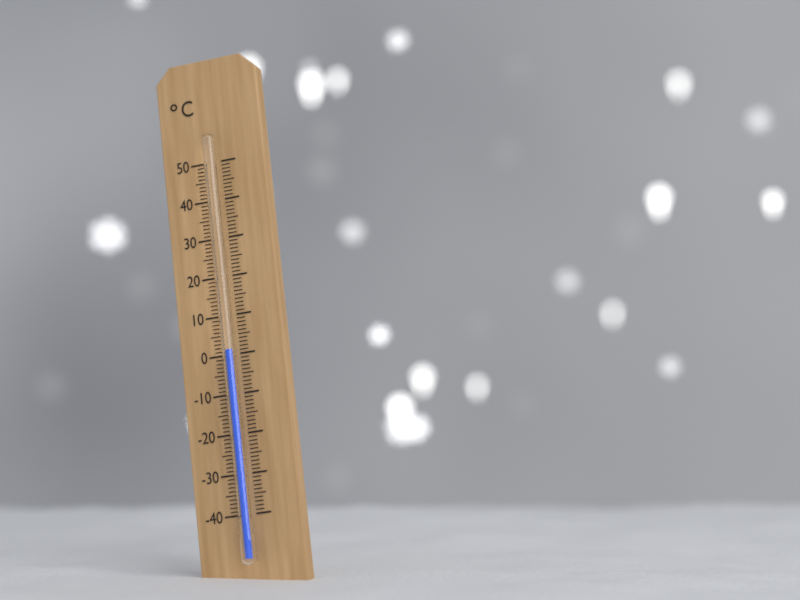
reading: 1 °C
